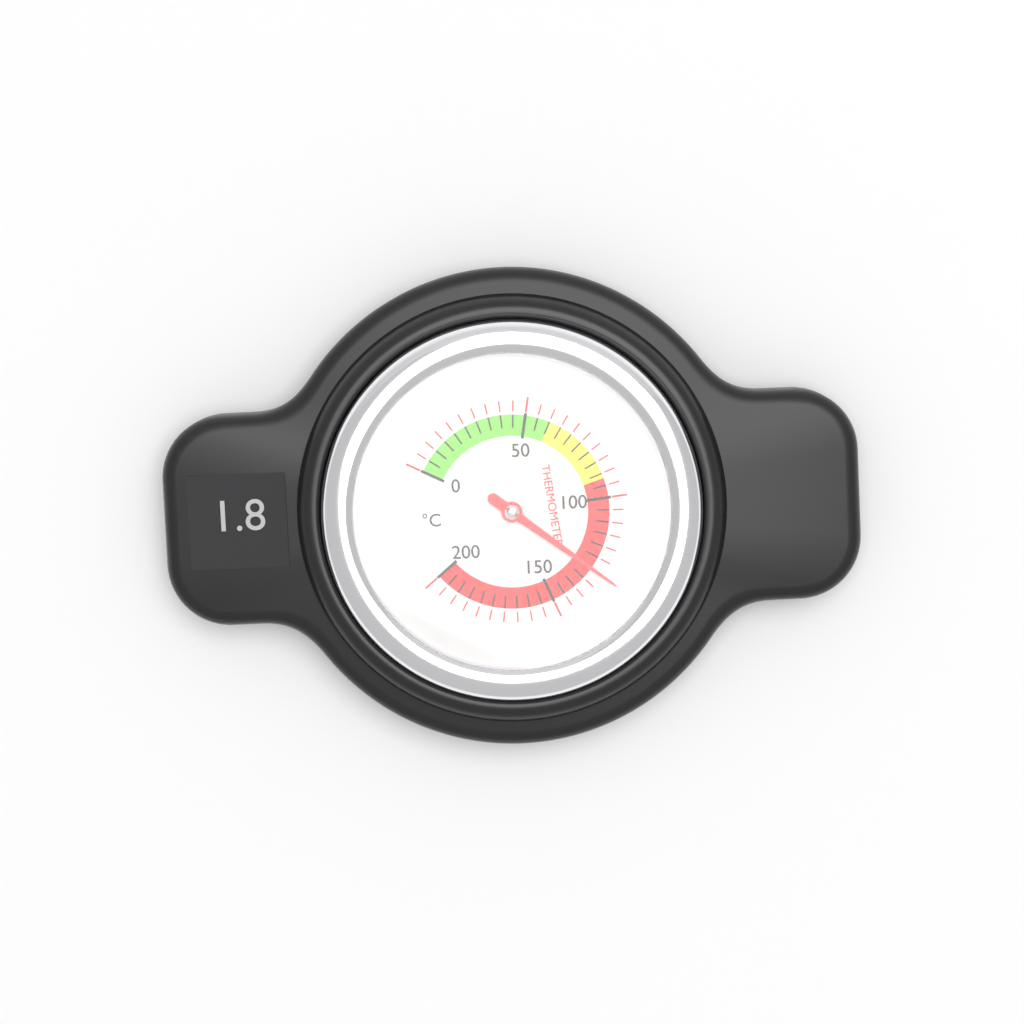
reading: 130 °C
